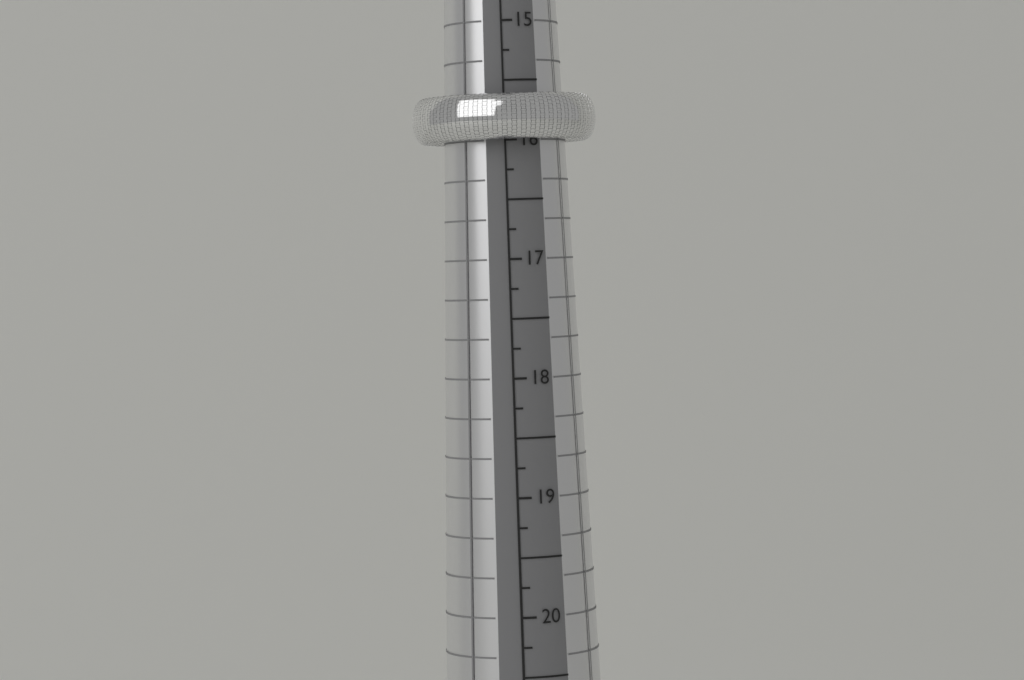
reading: 16.00 mm
